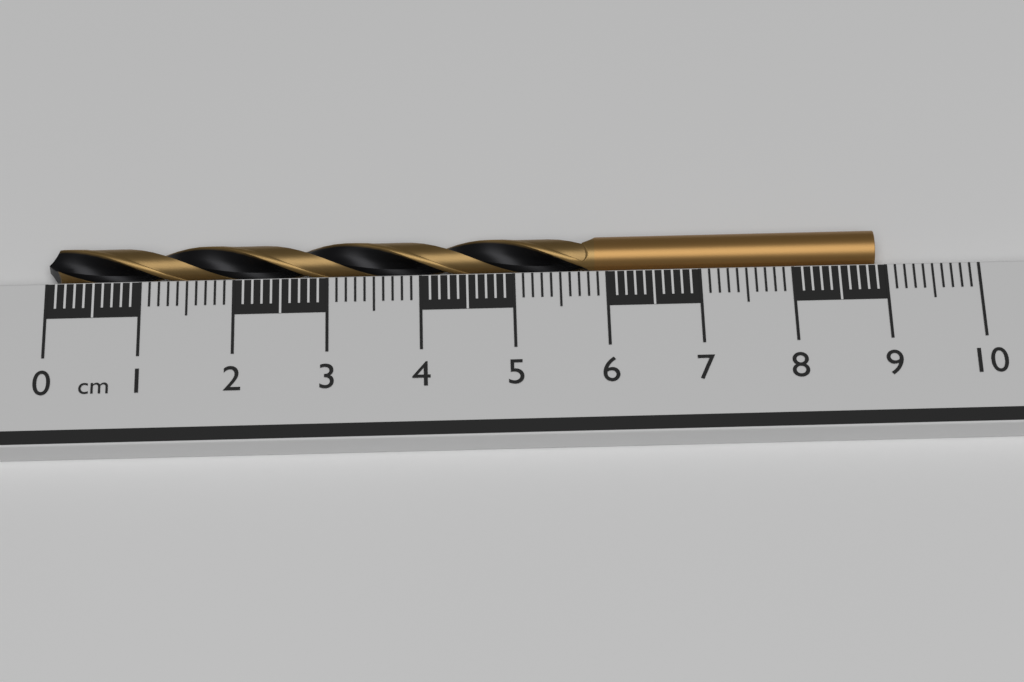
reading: 8.9 cm
